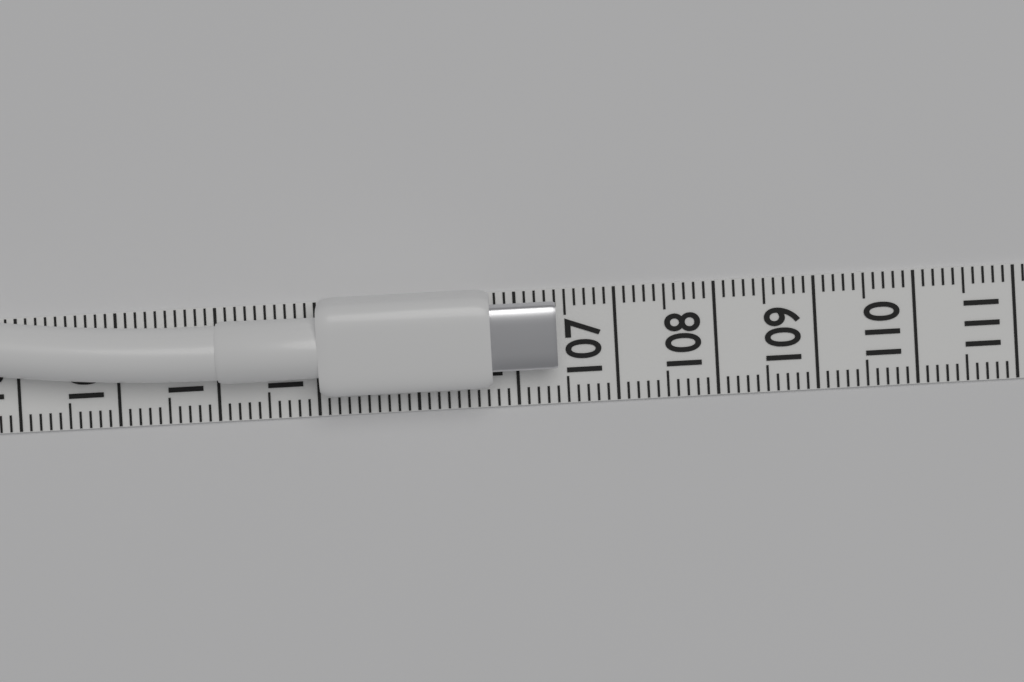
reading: 106.4 (no unit)
